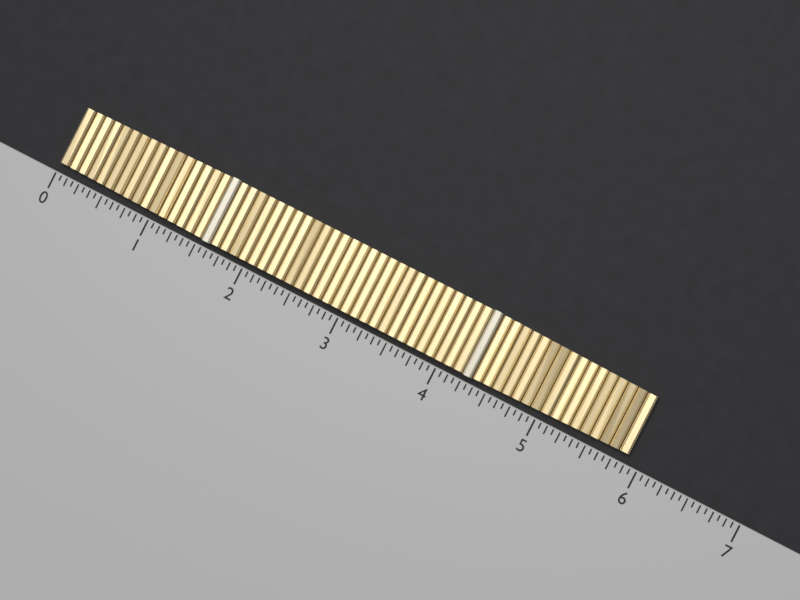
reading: 5.8750 (no unit)
